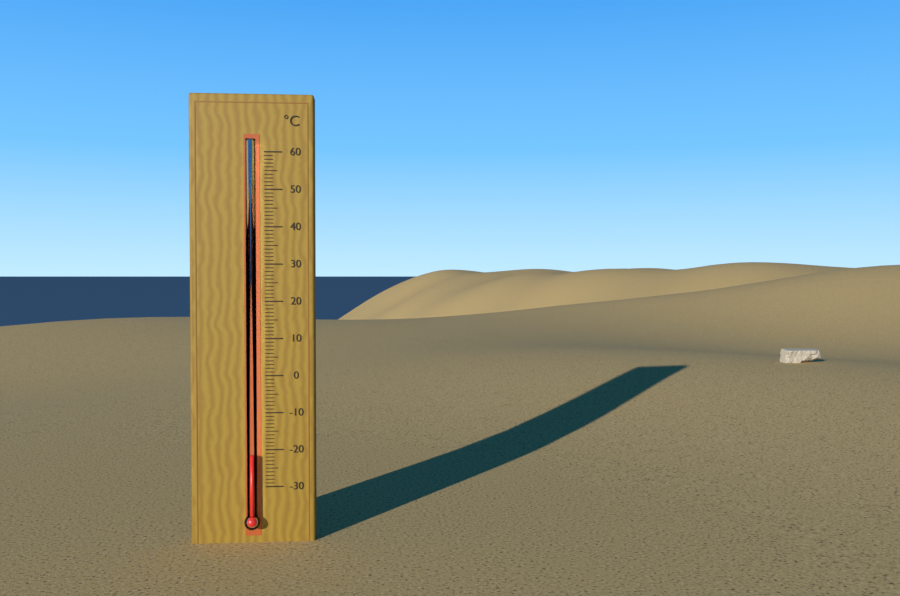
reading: -21 °C
